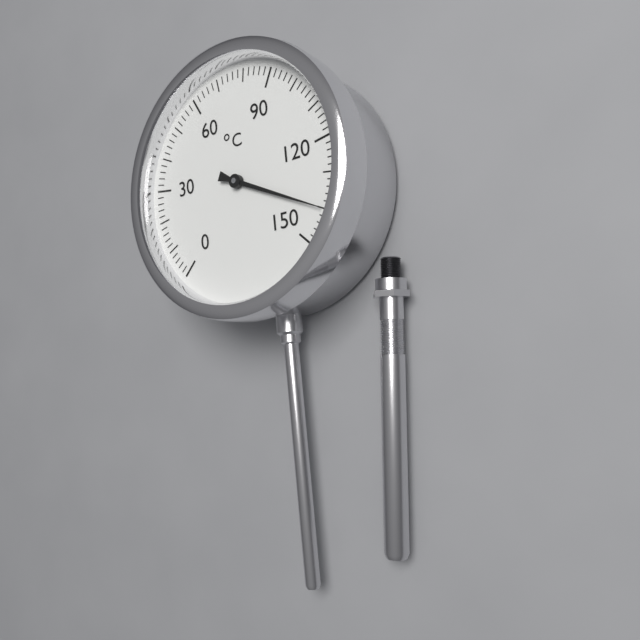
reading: 140 °C
